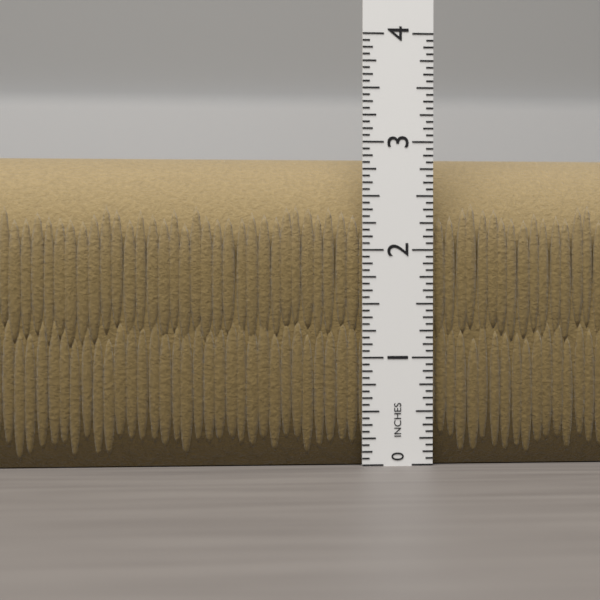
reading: 2.9375 in
